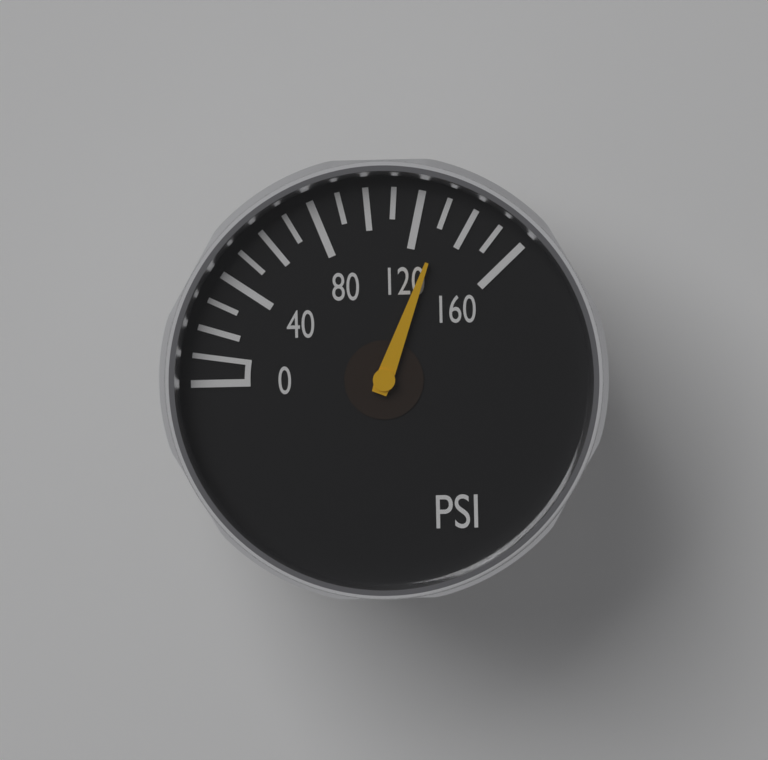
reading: 130 psi
